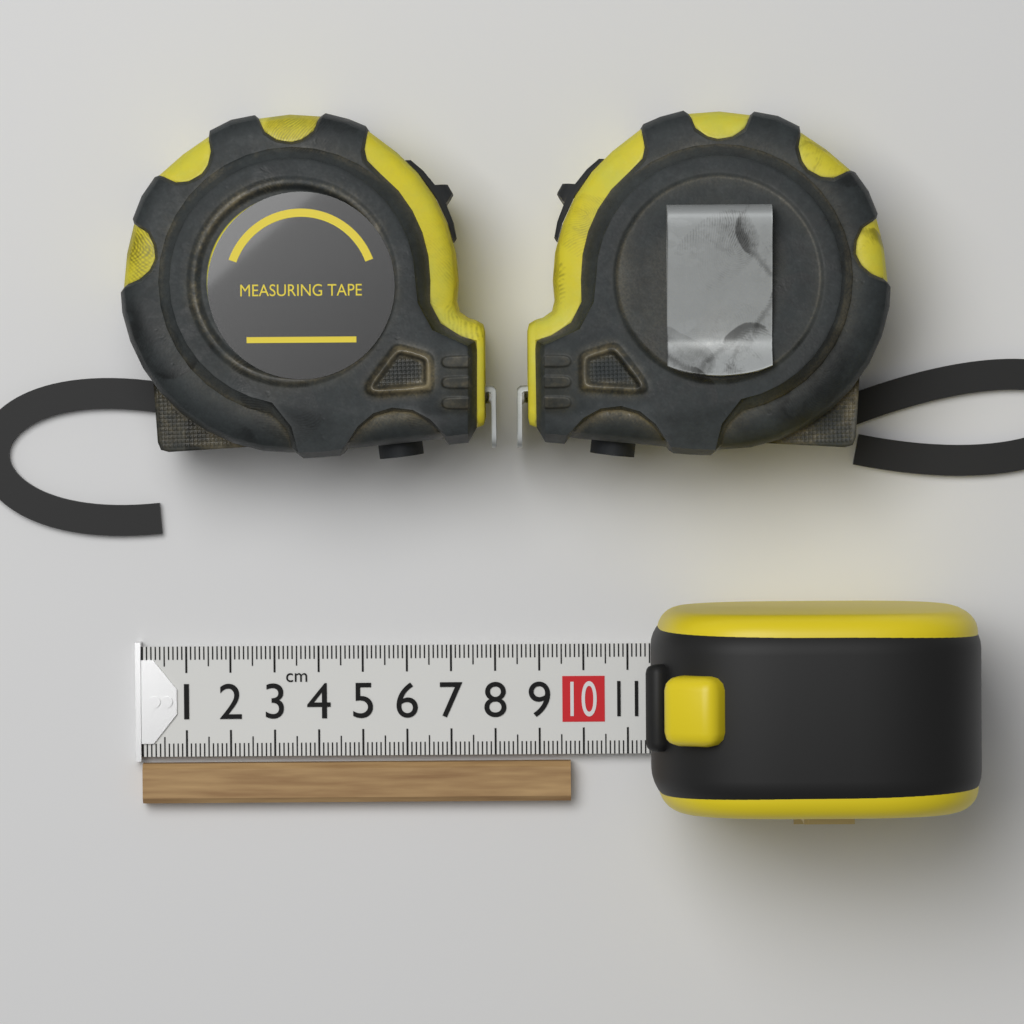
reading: 9.7 cm
